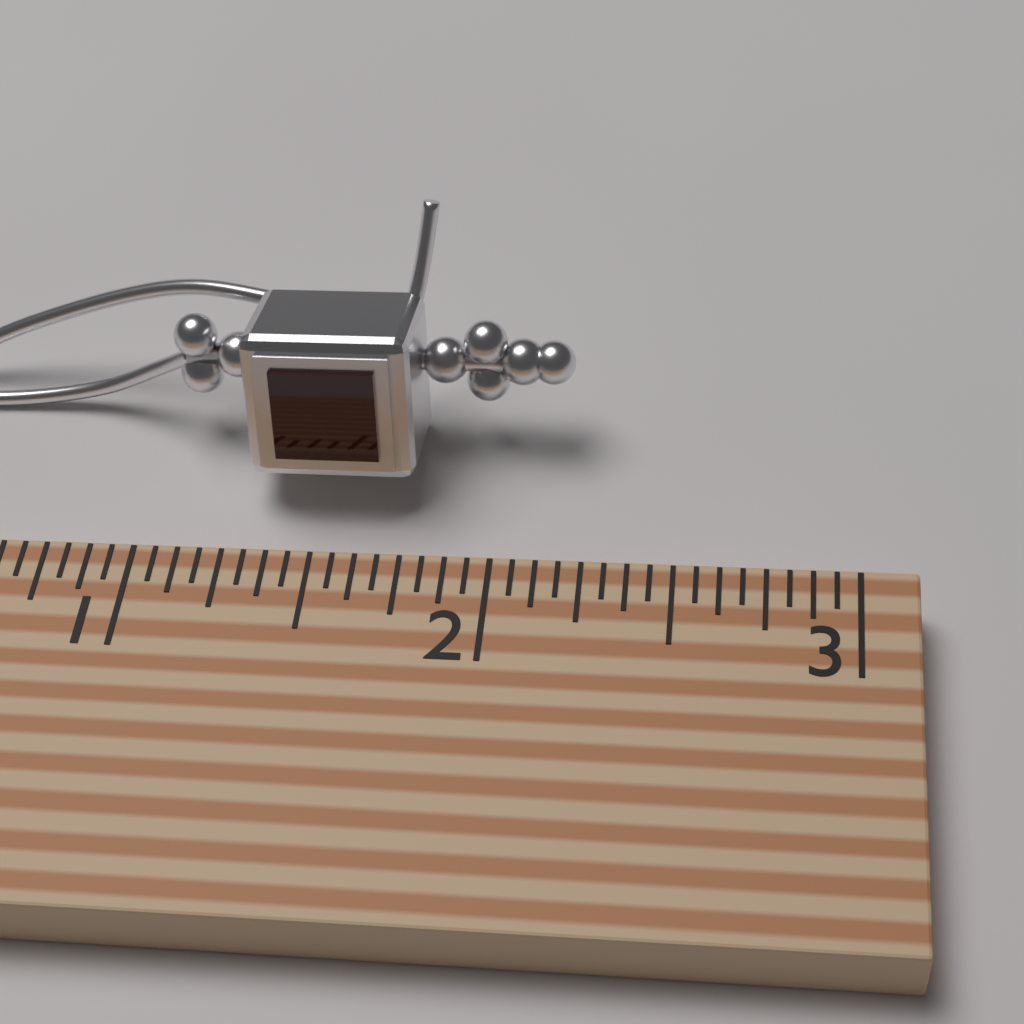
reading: 2.1875 (no unit)
